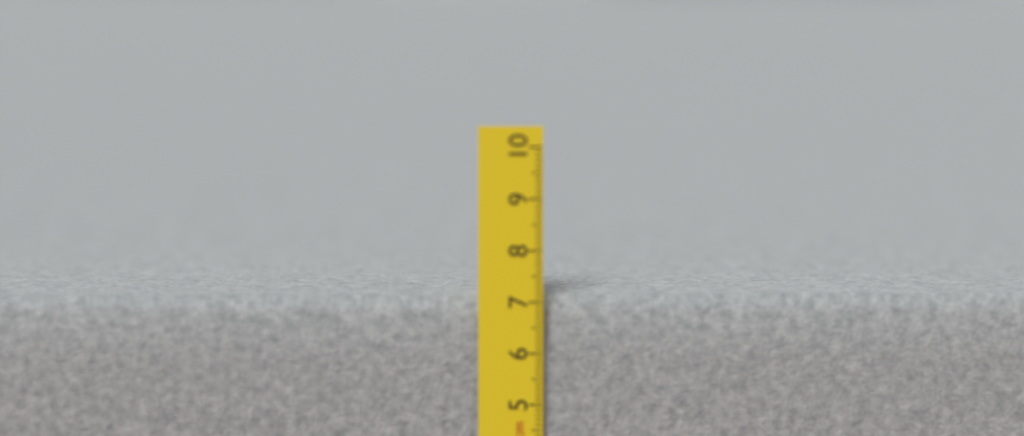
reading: 7.1 cm
